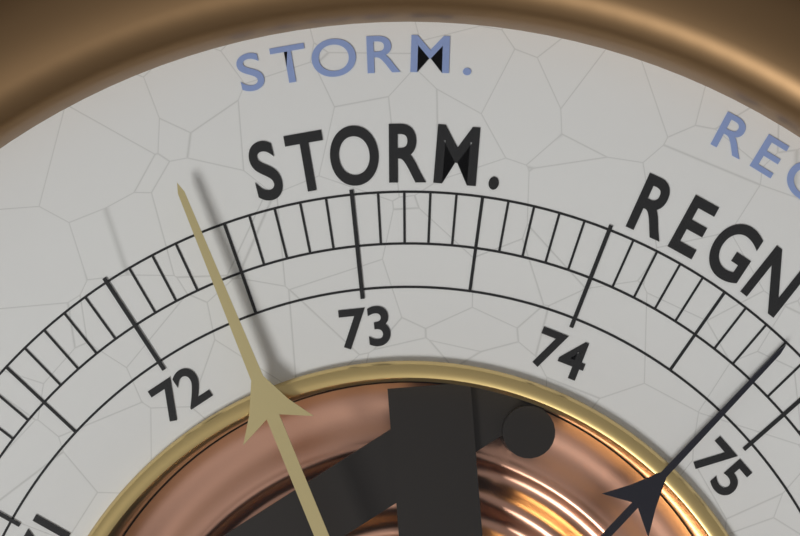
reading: 72.4 (no unit)
